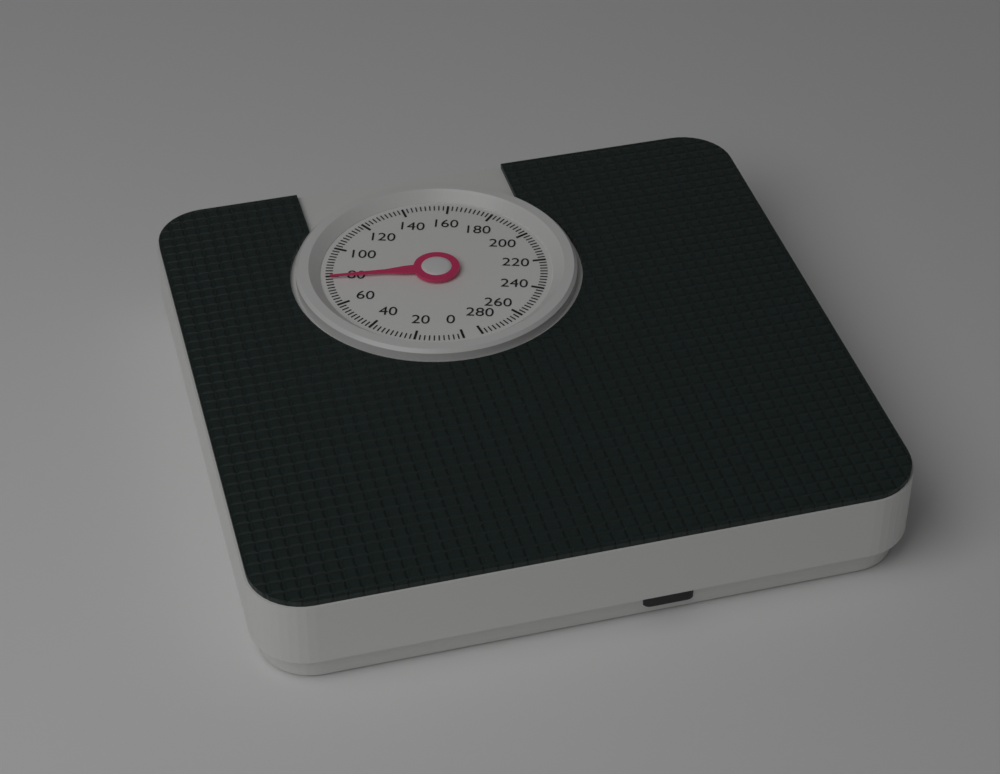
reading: 78 (no unit)
